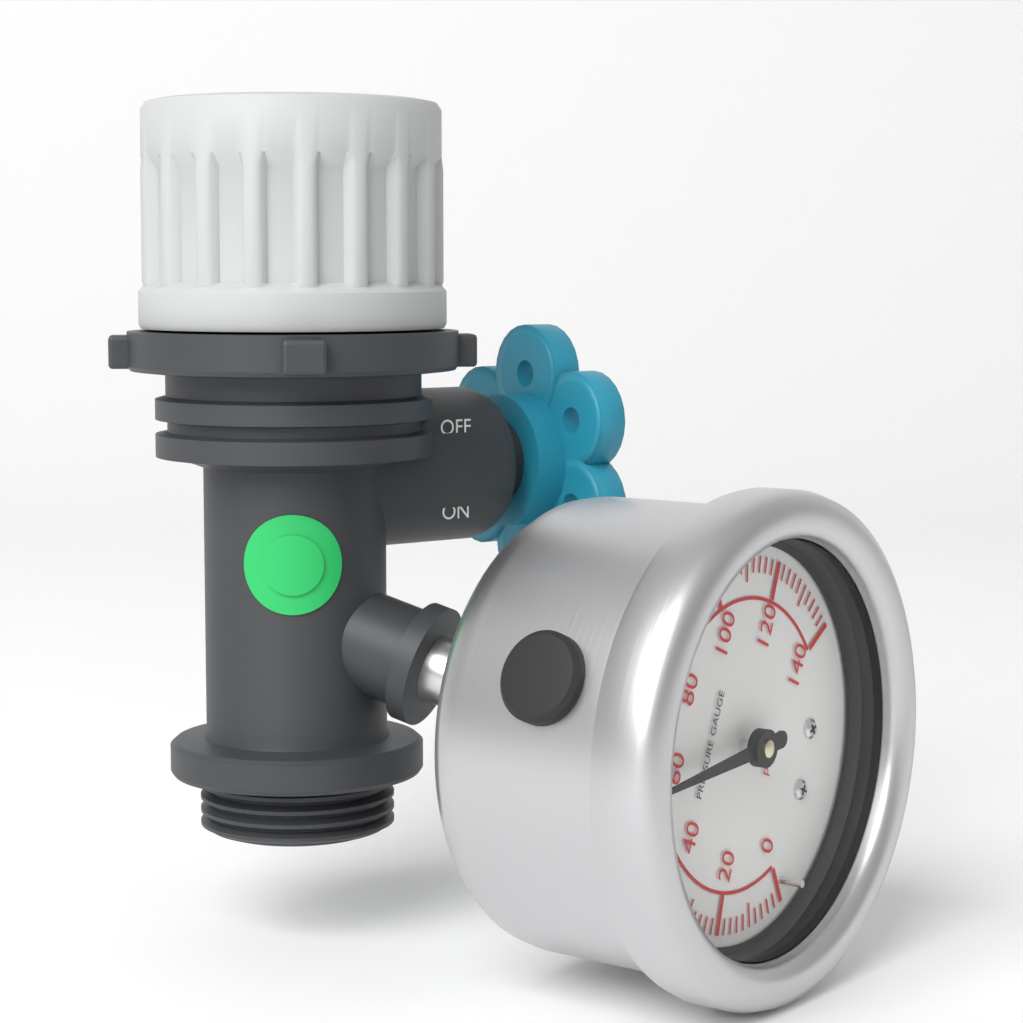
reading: 58 psi
